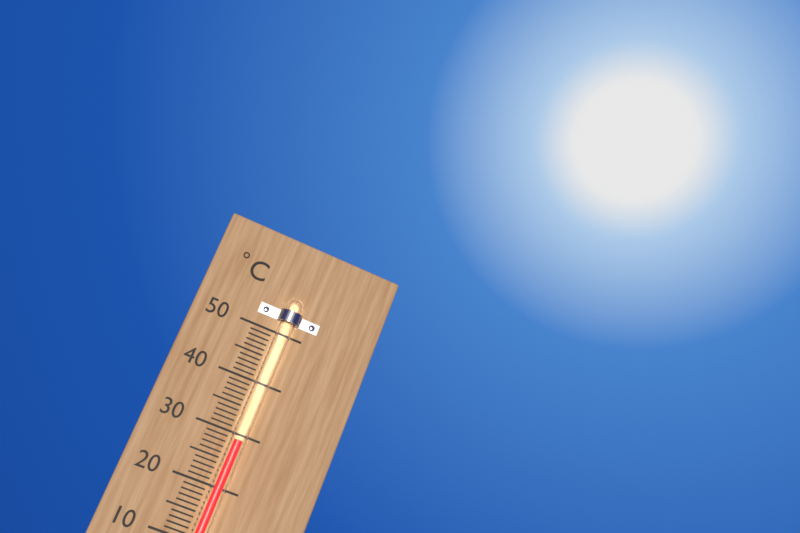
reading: 29 °C
